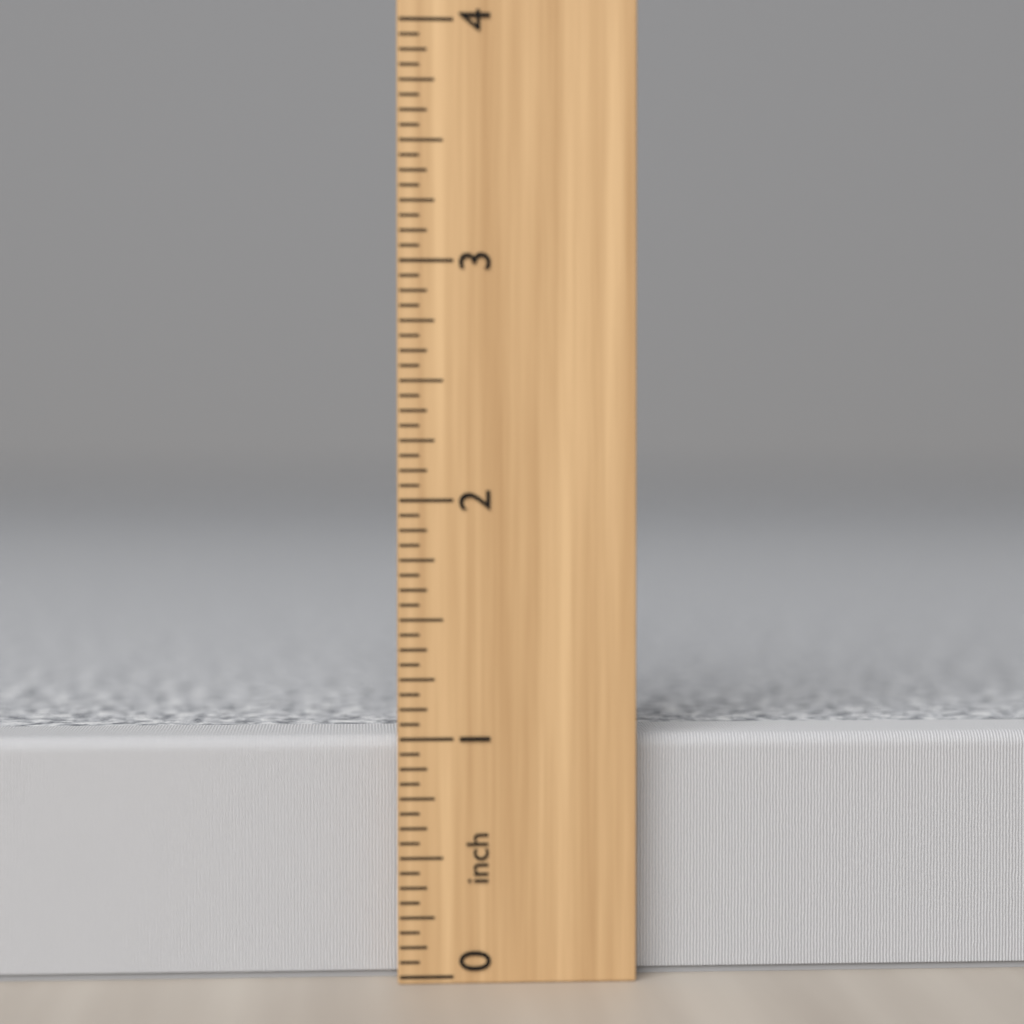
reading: 1.0000 inch
